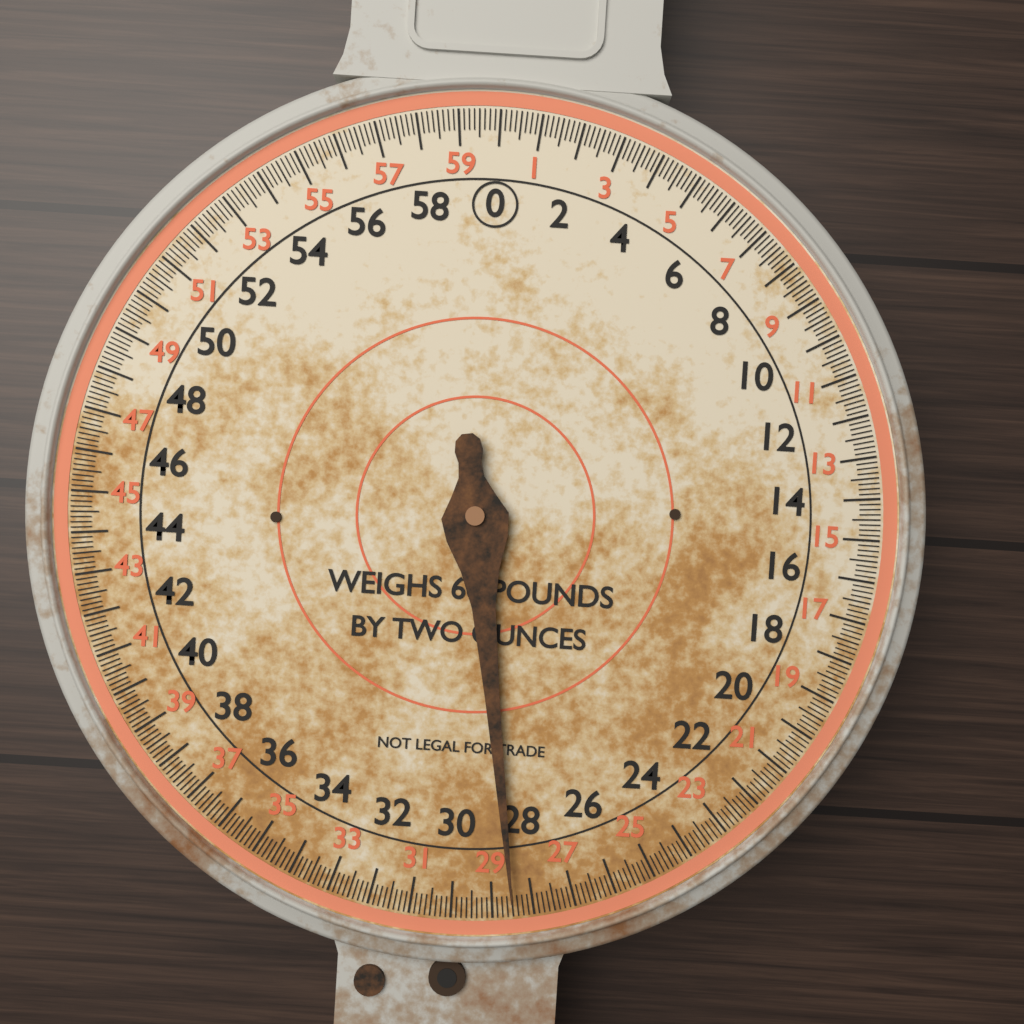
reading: 28.500 lb
